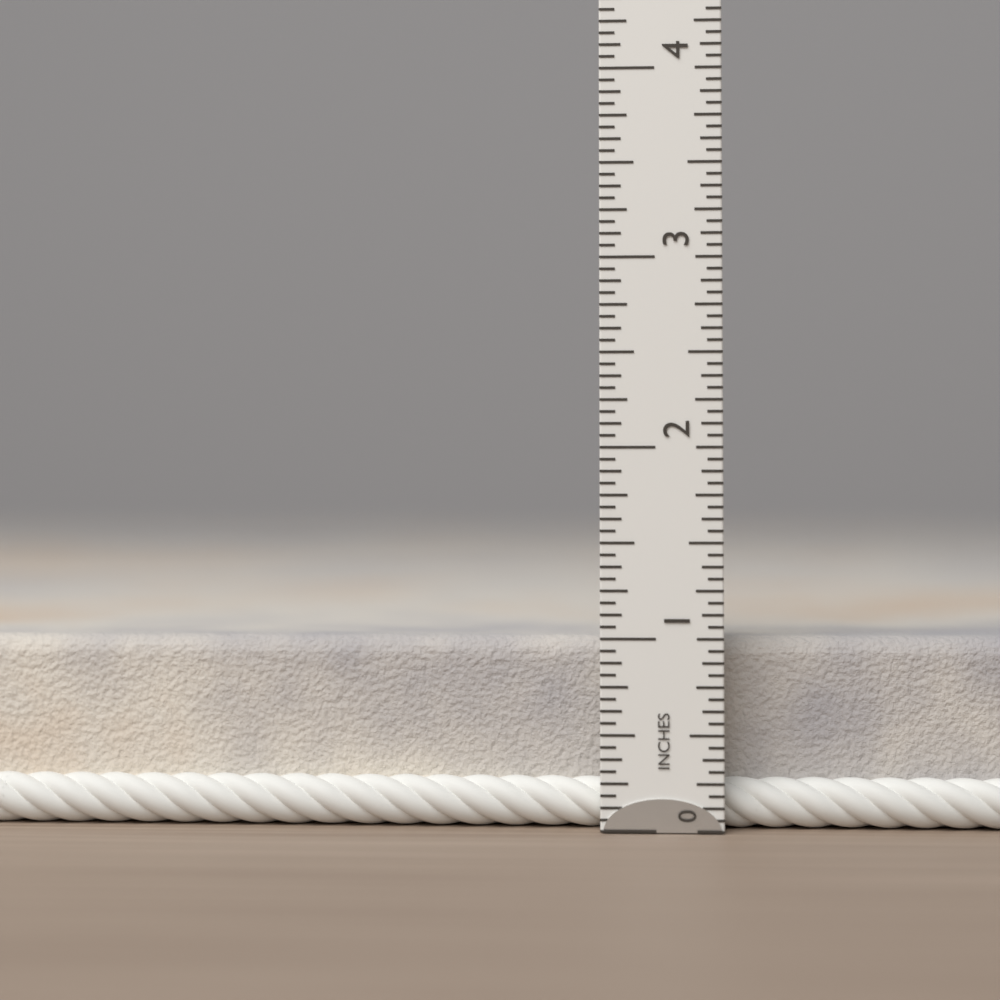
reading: 1.0000 in
